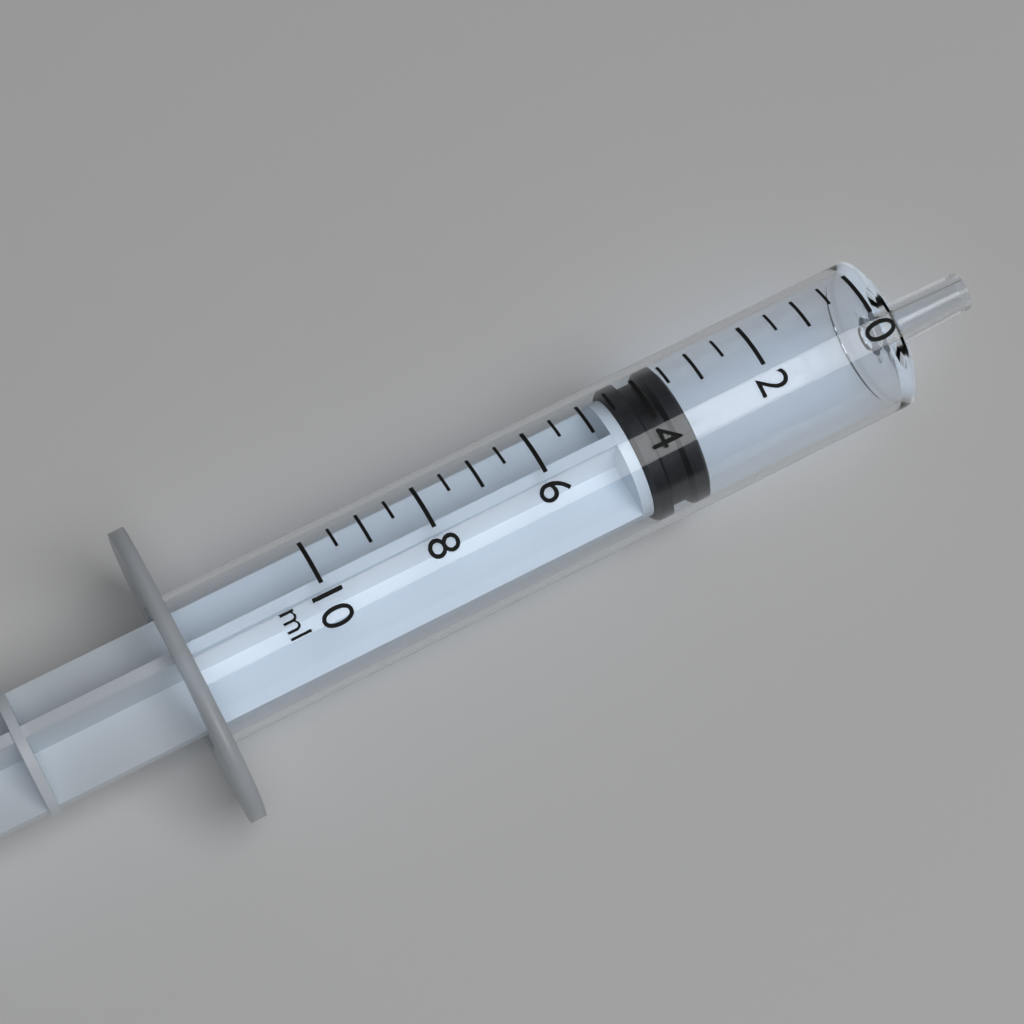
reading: 3.5 ml
